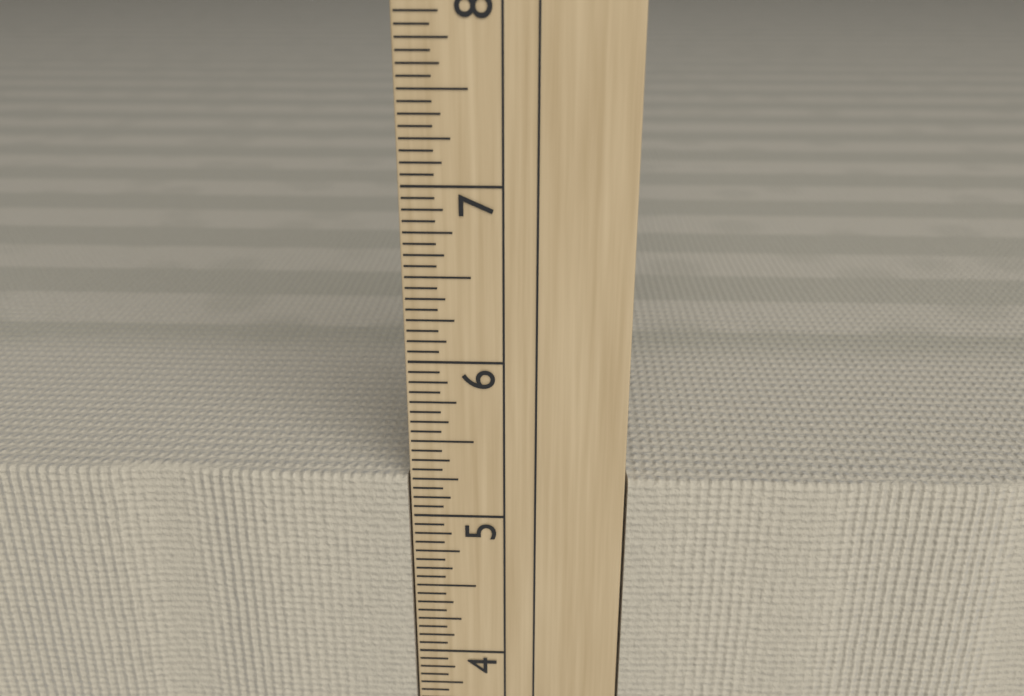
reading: 5.2500 in
